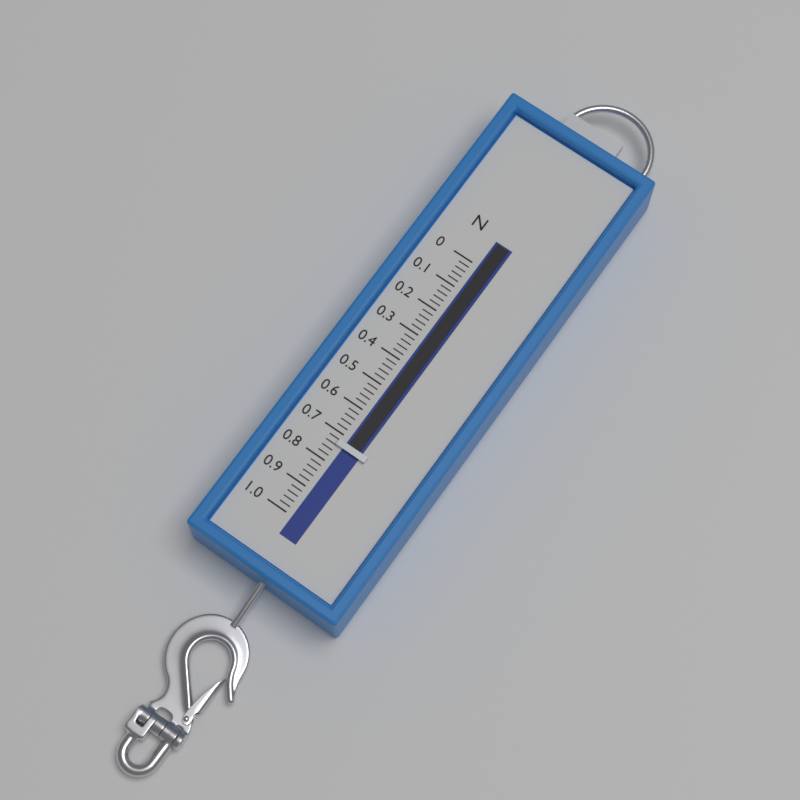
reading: 0.74 N
